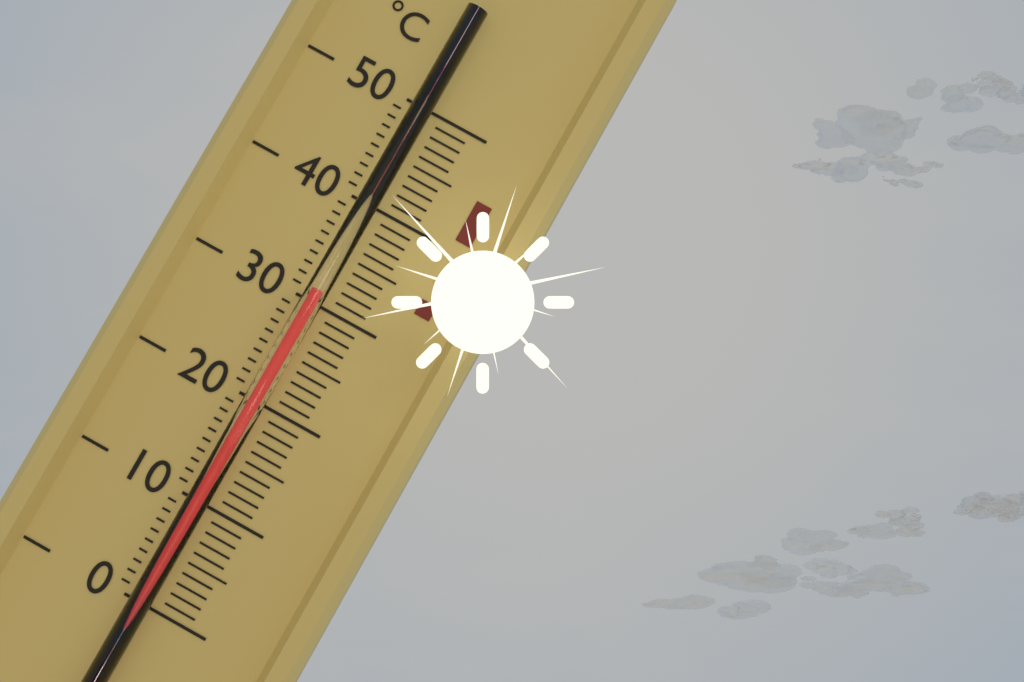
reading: 31 °C
